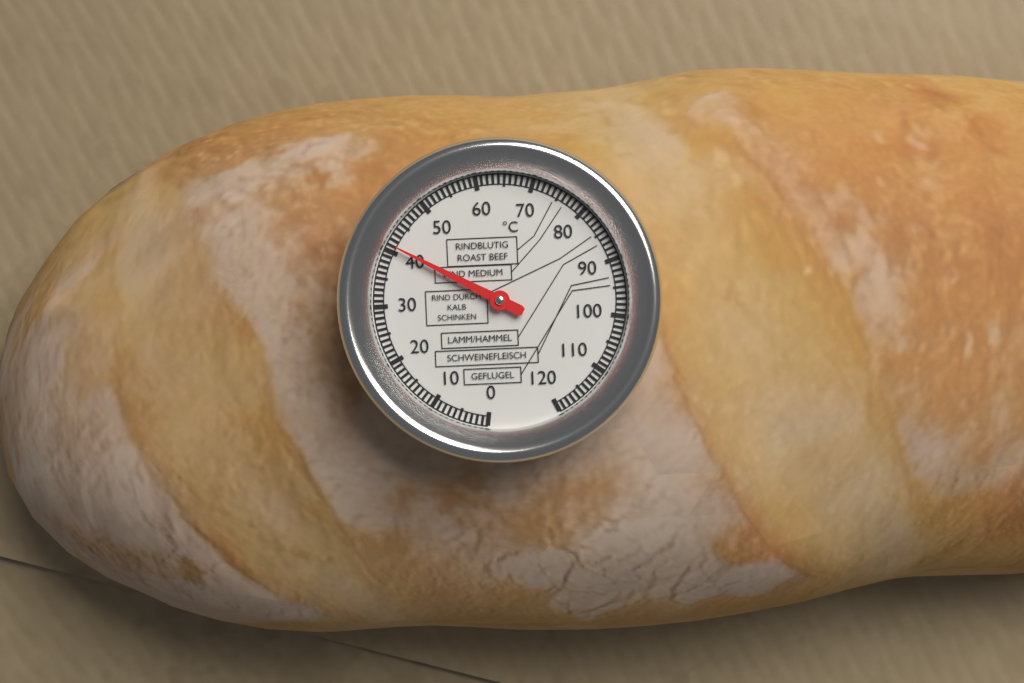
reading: 41 °C
